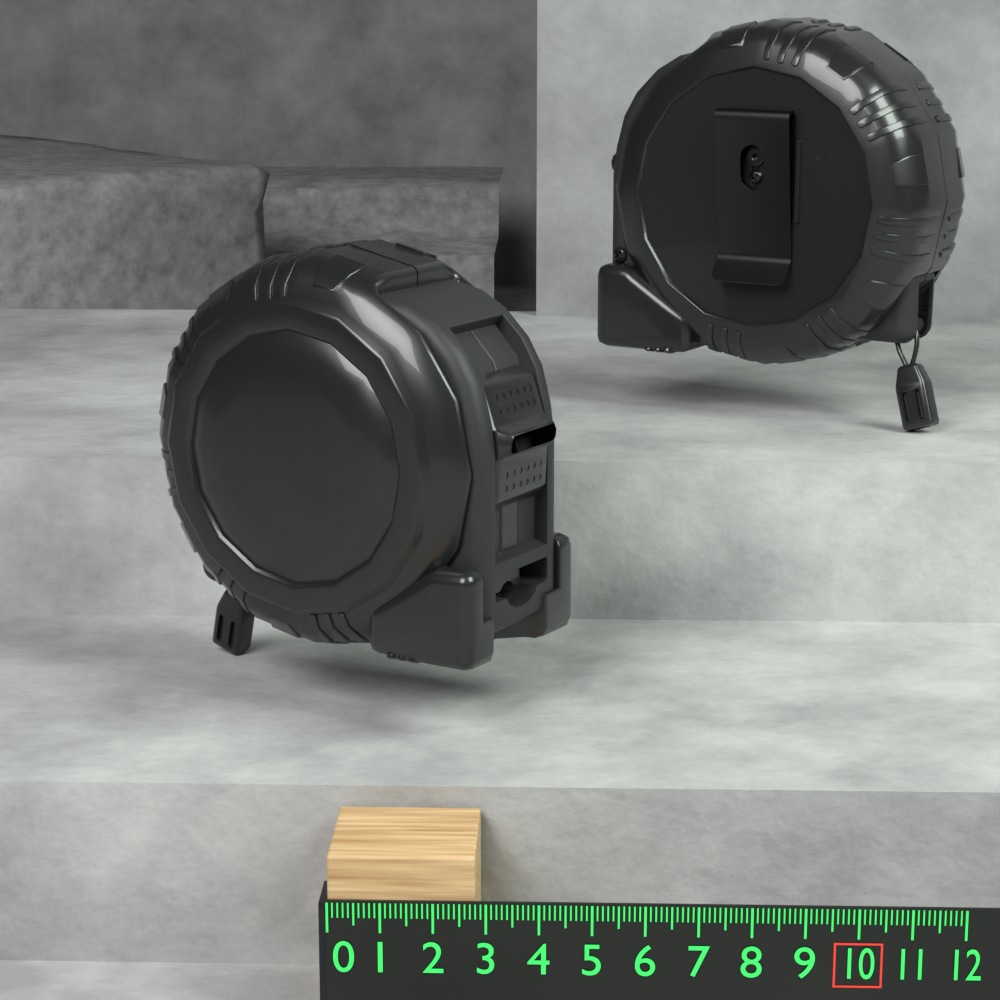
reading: 2.8 (no unit)
